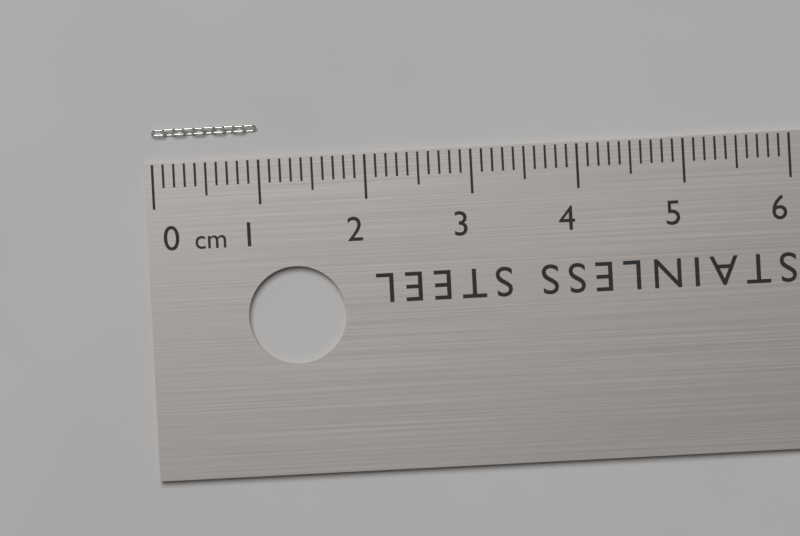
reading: 1.0 cm
